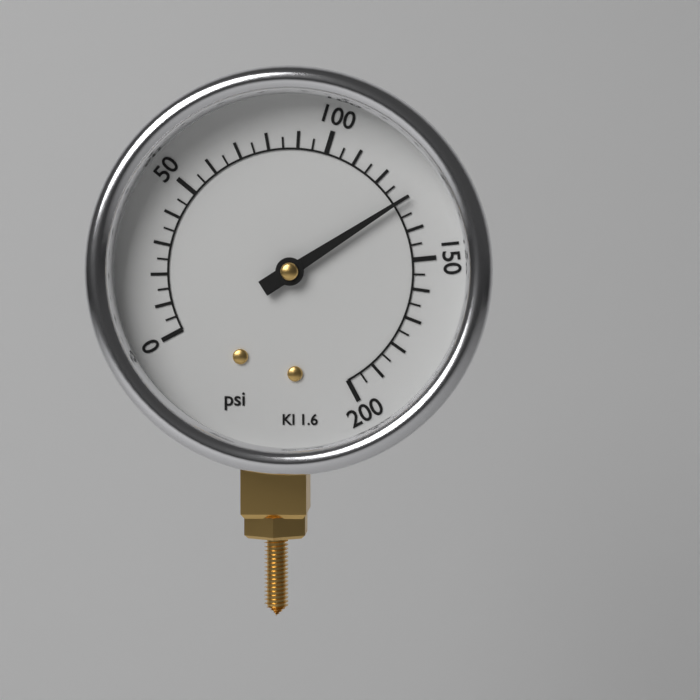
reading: 130 psi
